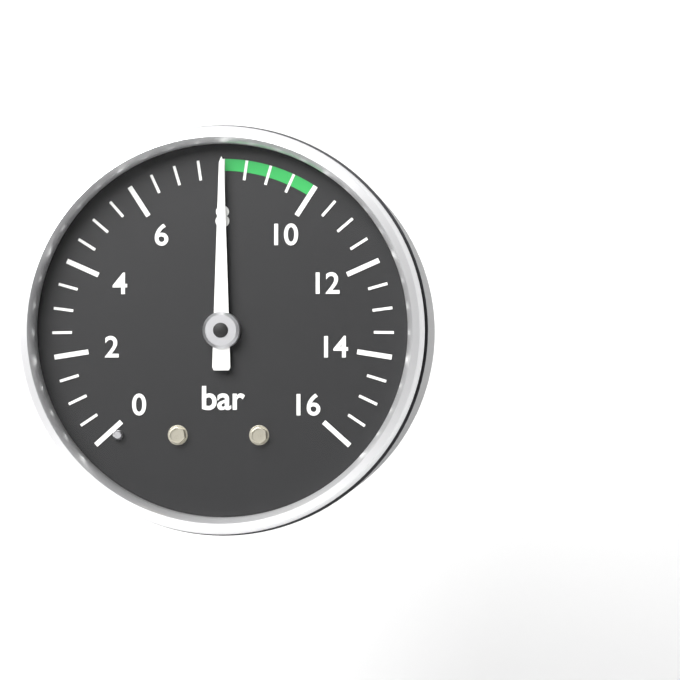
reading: 8.0 bar
